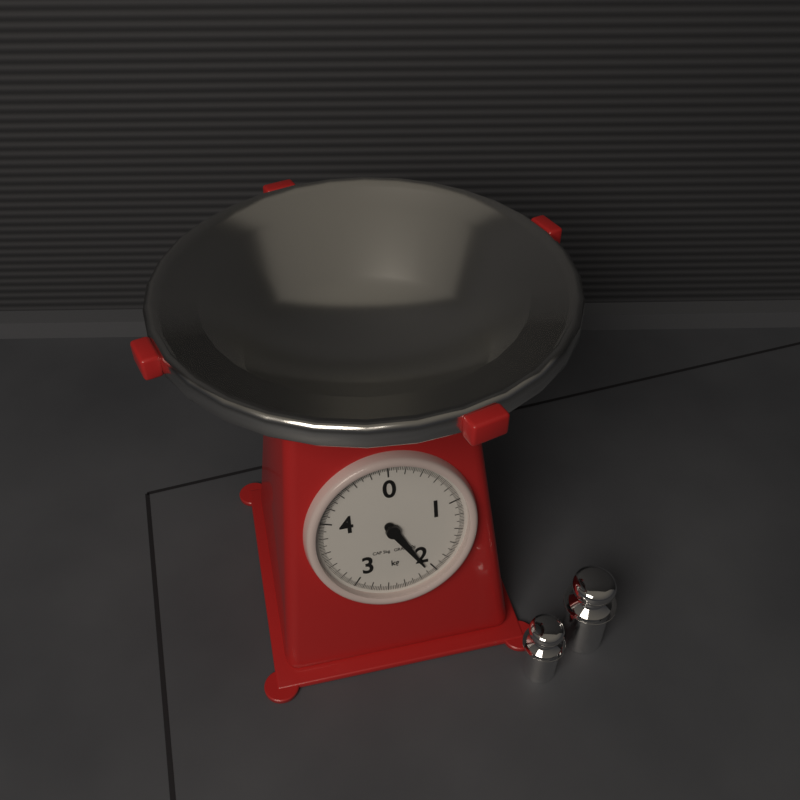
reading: 2.08 kg
